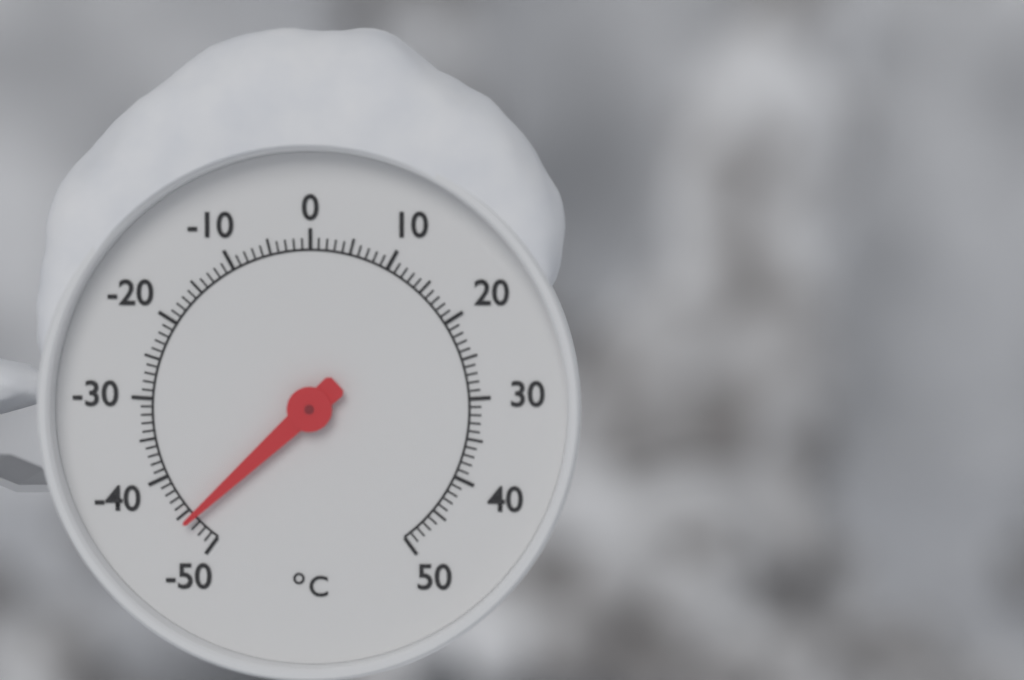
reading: -46 °C
